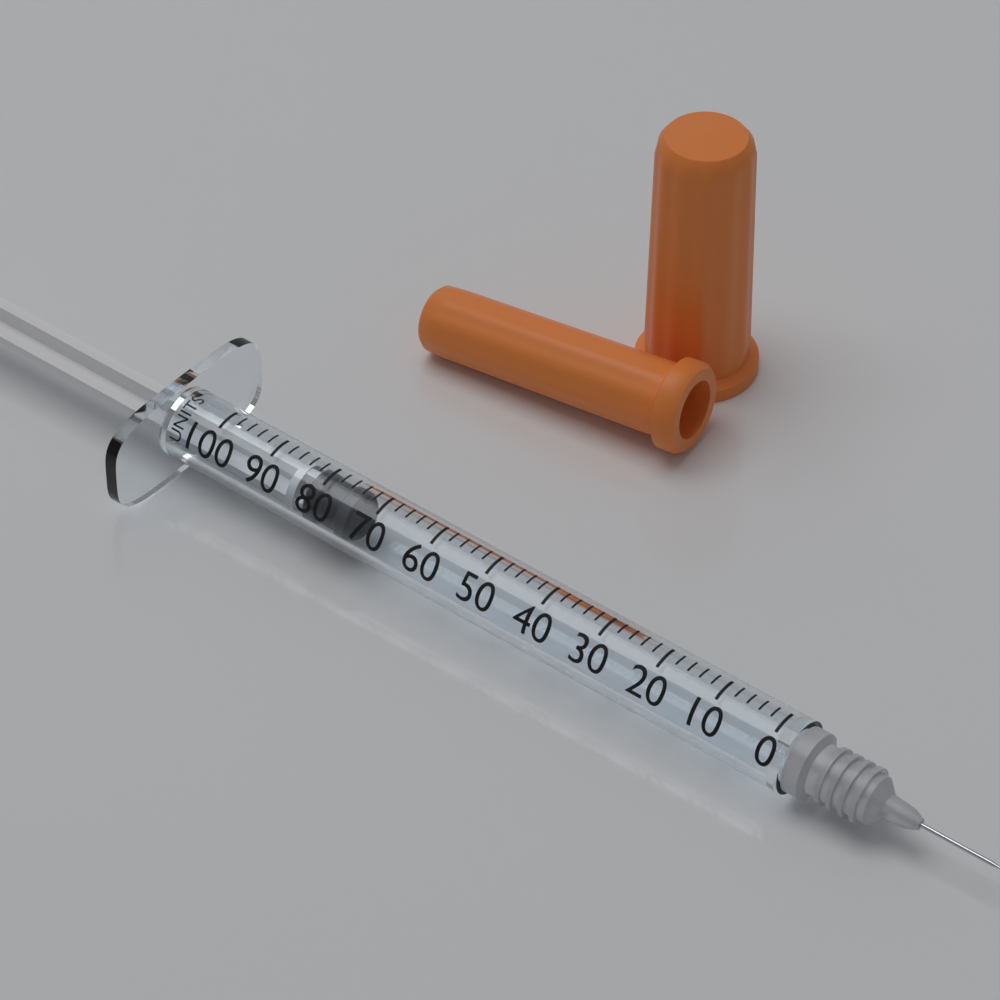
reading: 74 units
